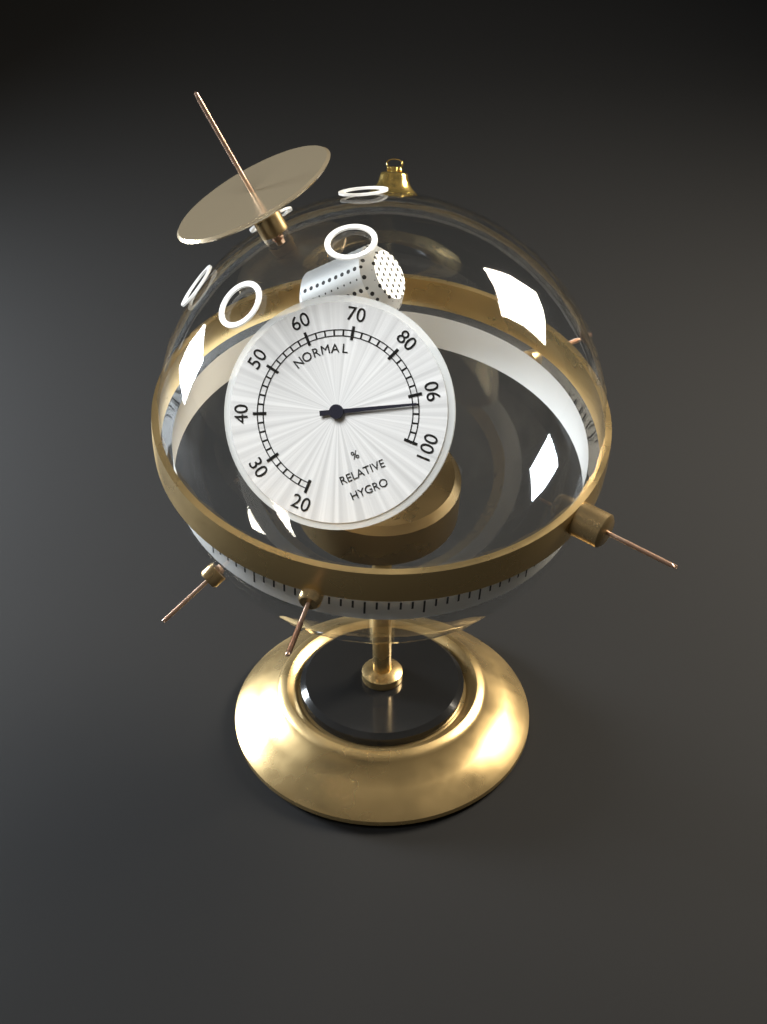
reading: 92 %
